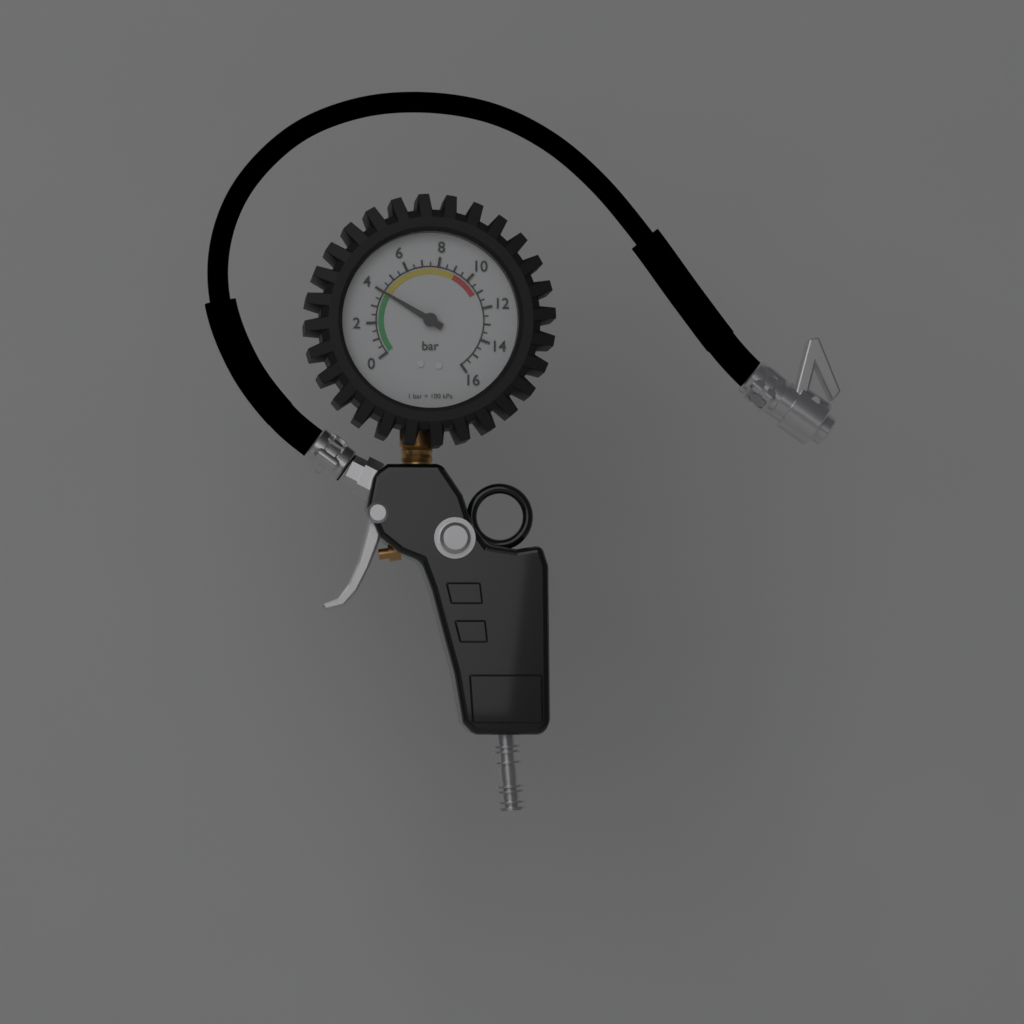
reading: 4.0 bar
